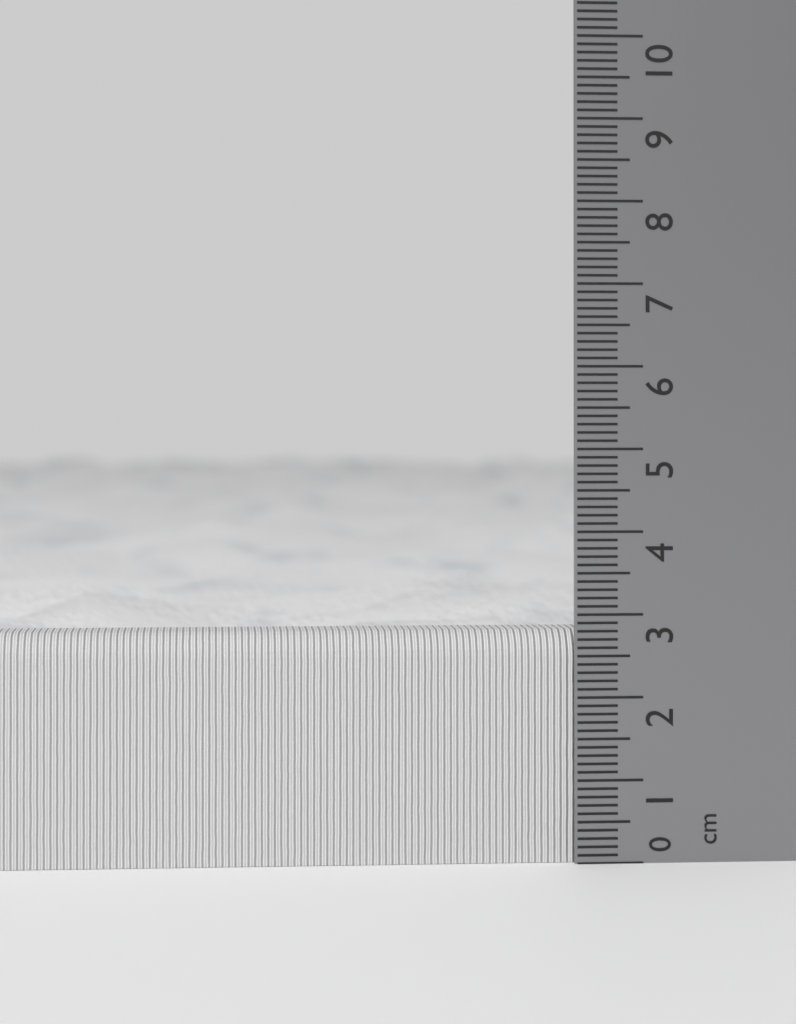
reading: 2.8 cm
